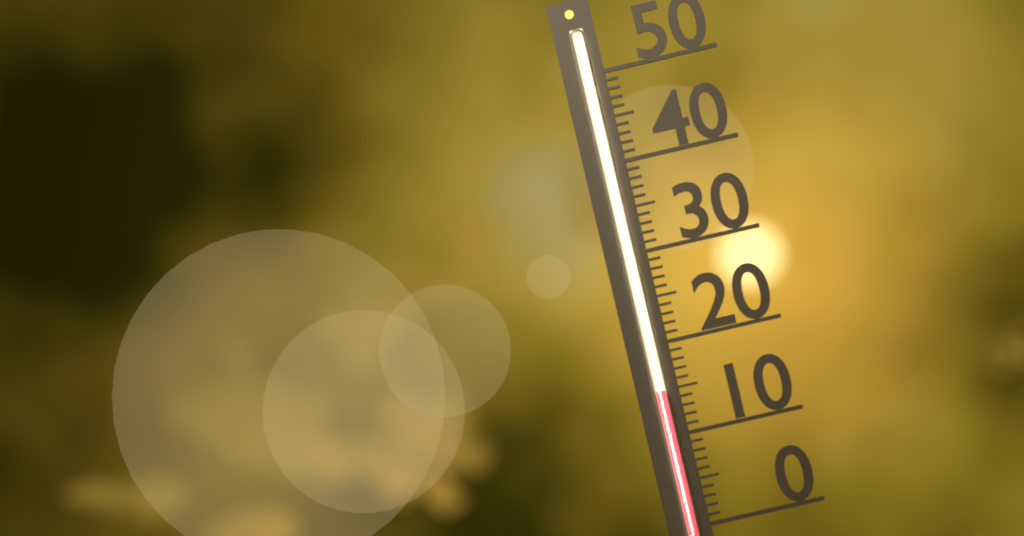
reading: 15 (no unit)
